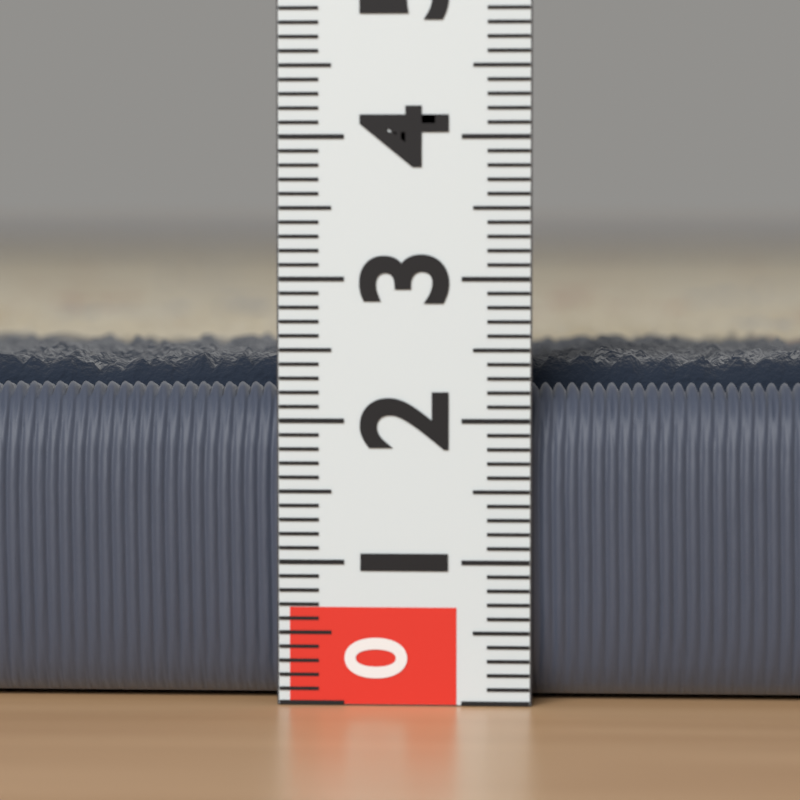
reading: 2.5 (no unit)
